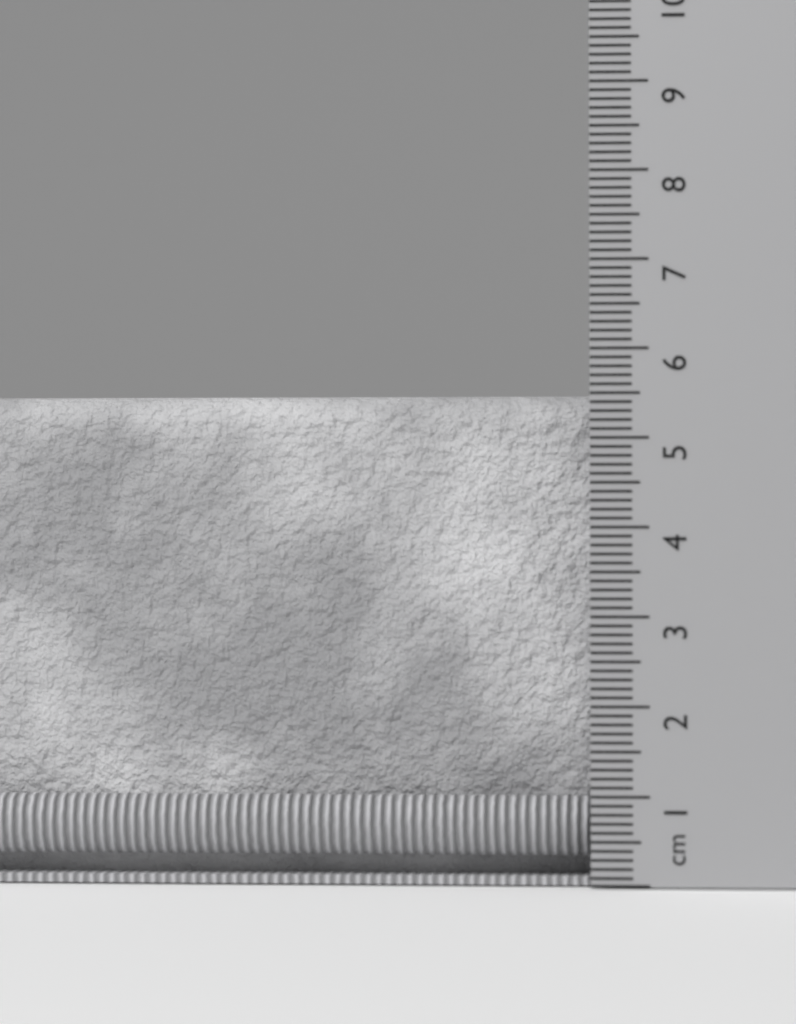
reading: 5.5 cm
